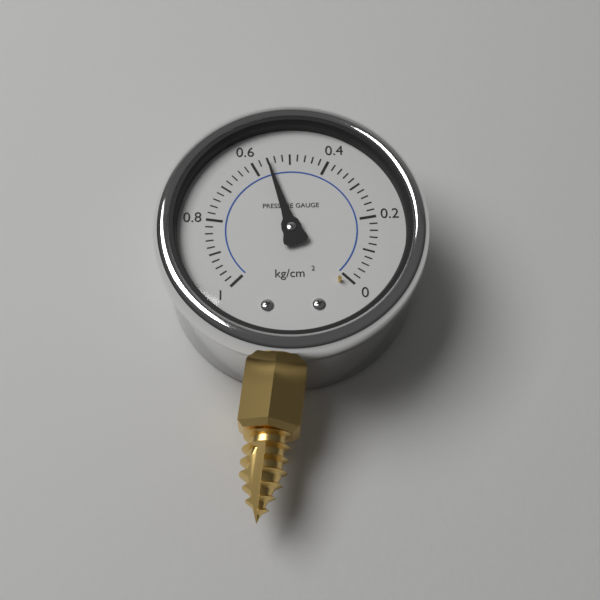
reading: 0.56 kg/cm²
